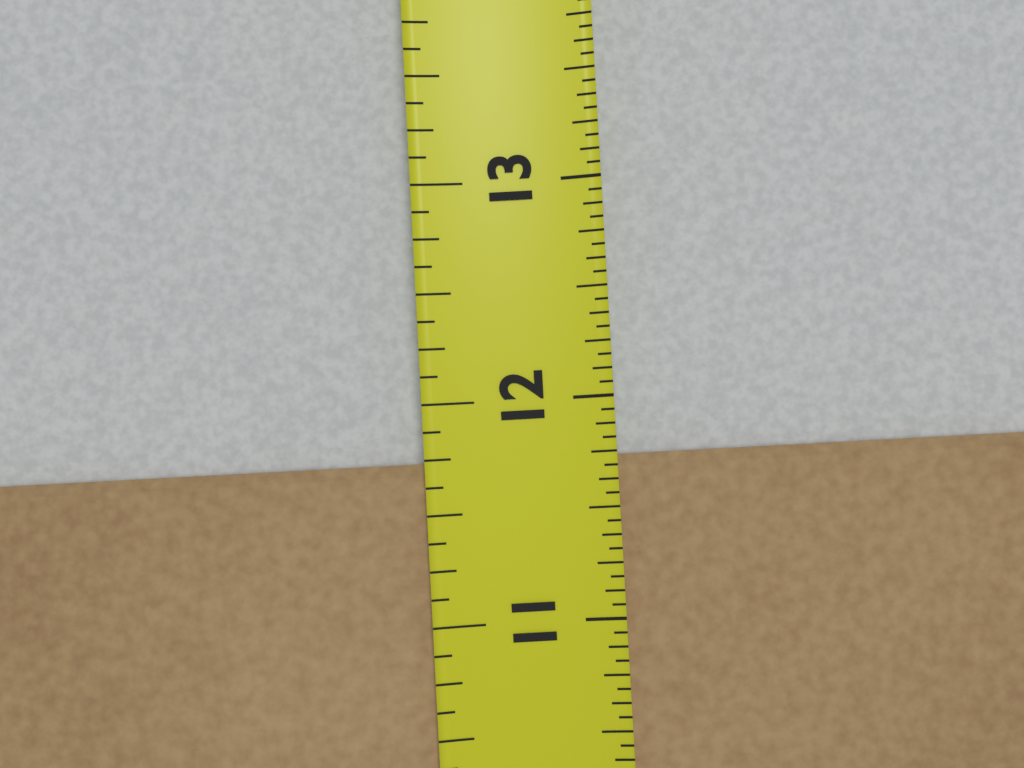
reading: 11.7500 in
